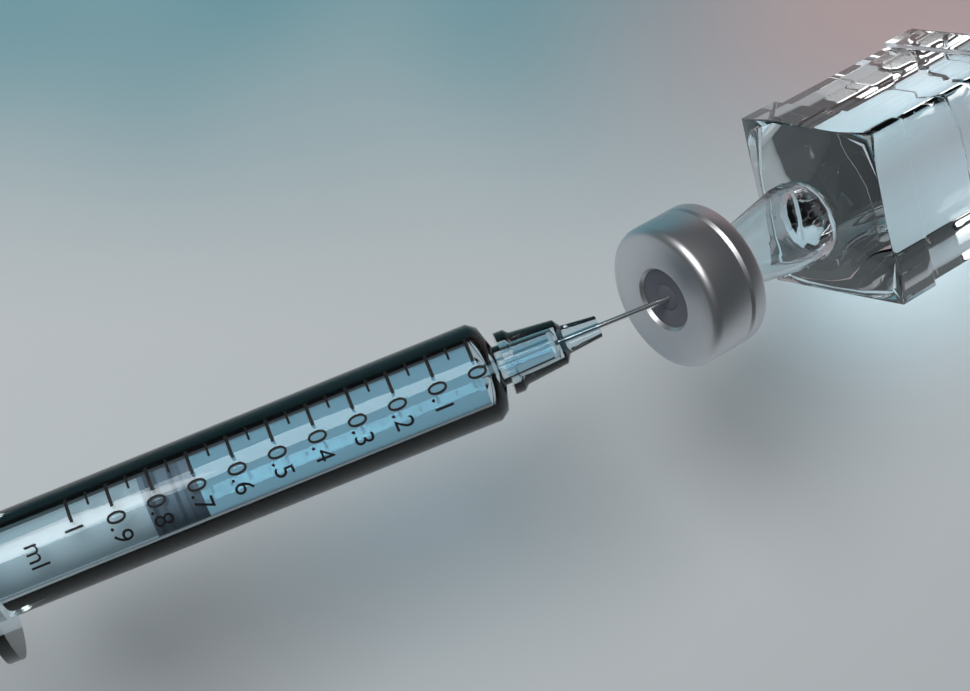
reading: 0.70 ml
